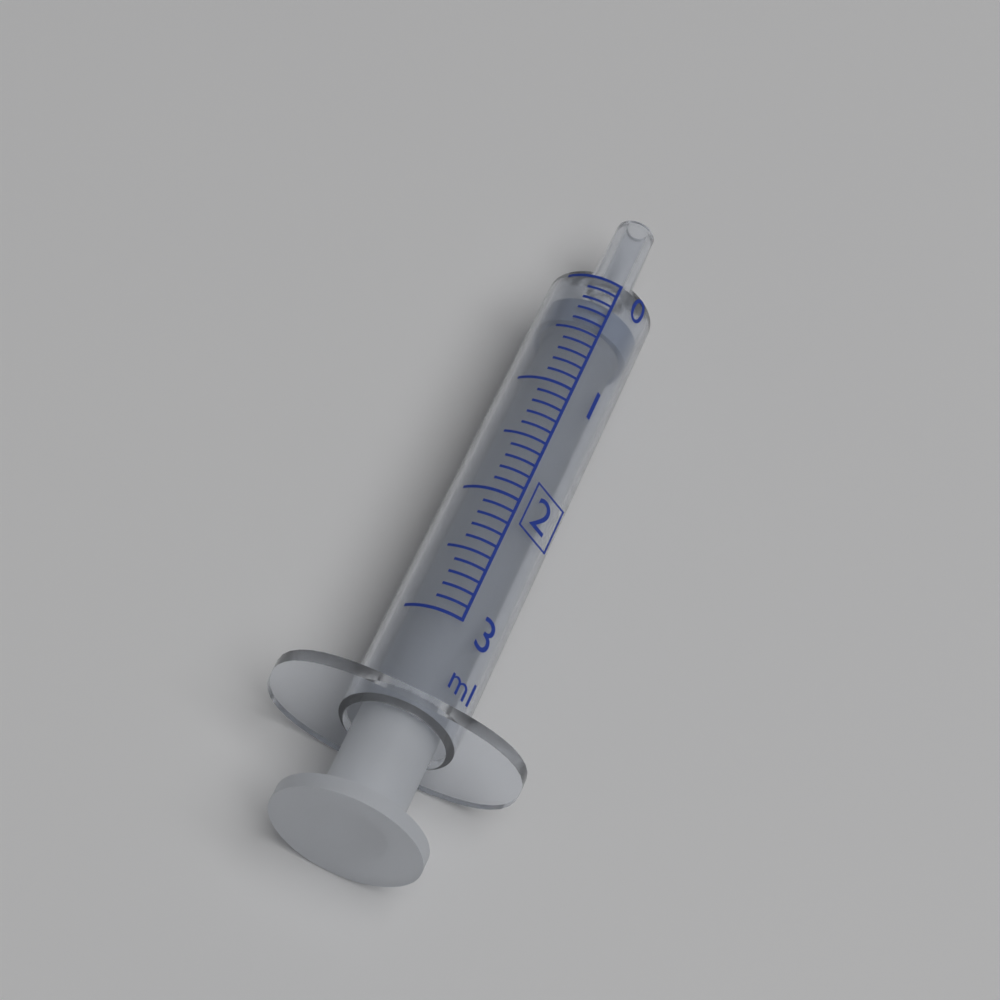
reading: 0.2 ml
